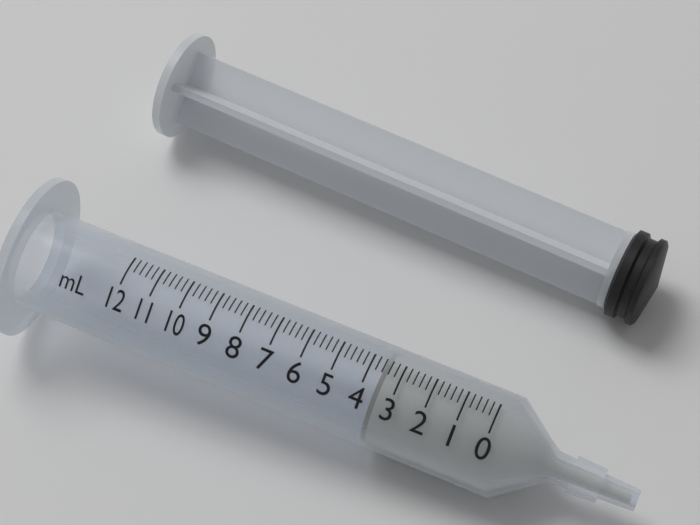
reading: 3.6 ml
